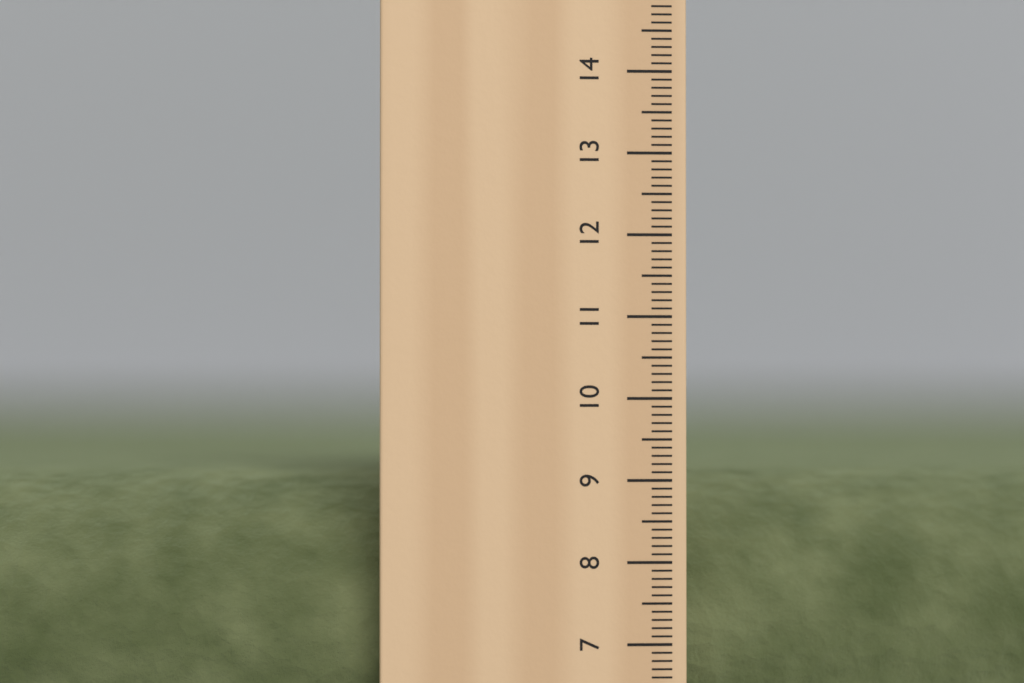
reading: 9.1 cm
